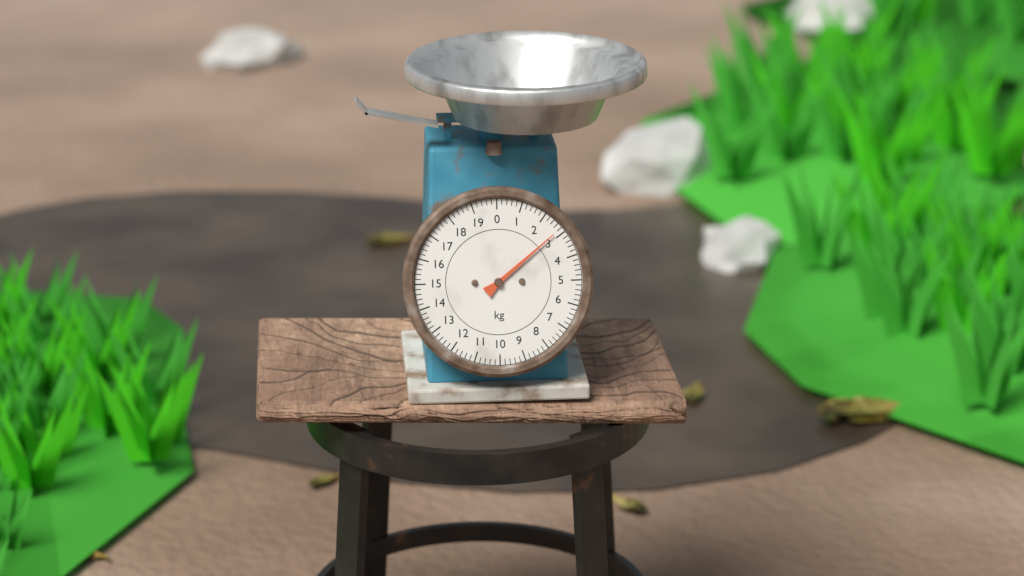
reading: 2.8 kg
